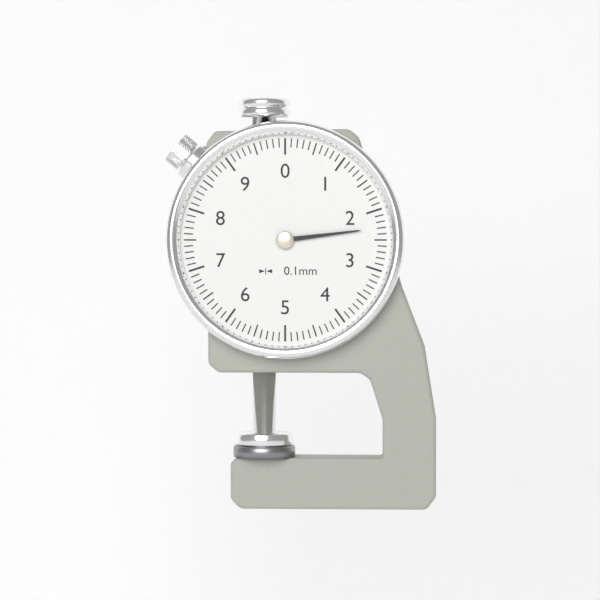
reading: 2.3 mm
